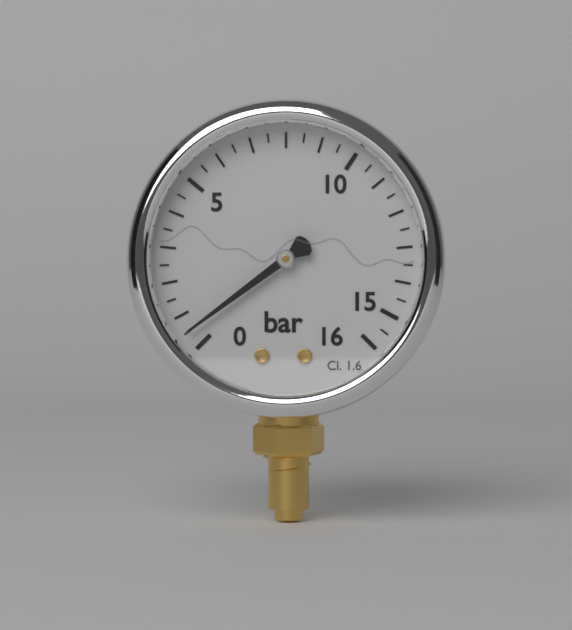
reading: 0.5 bar
